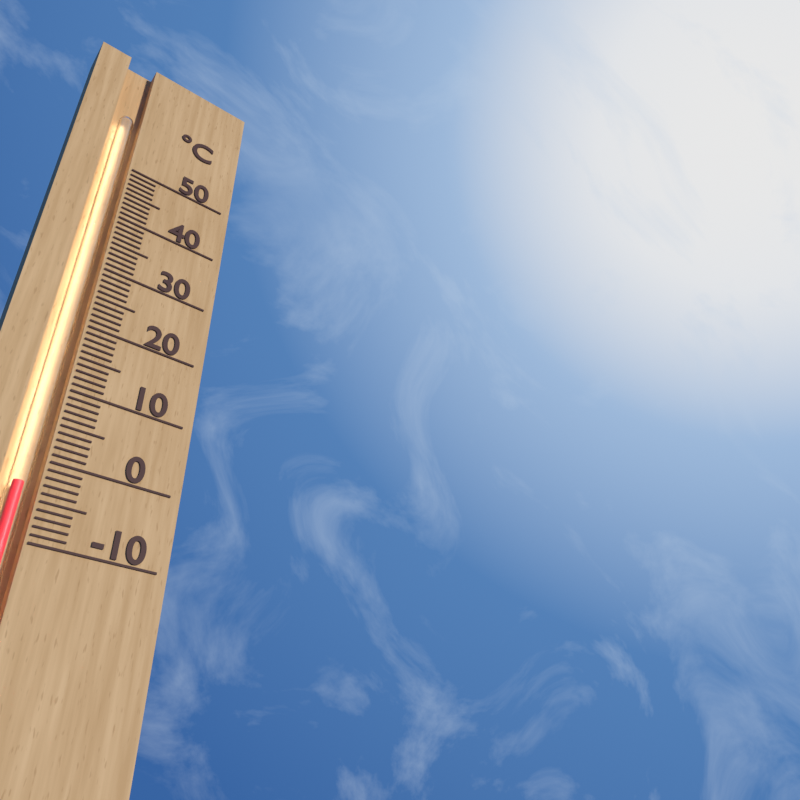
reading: -3 °C
